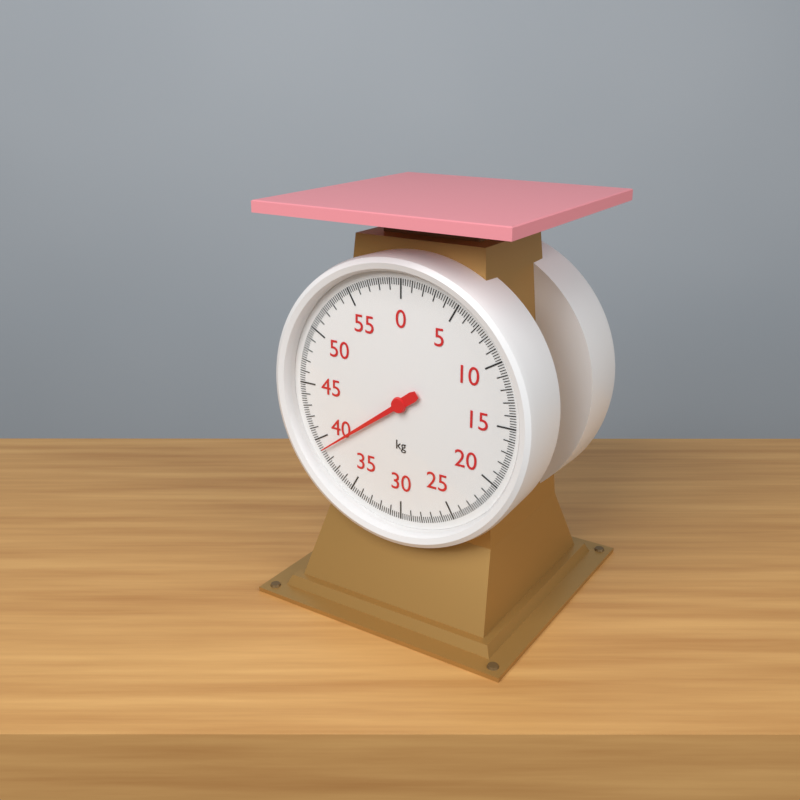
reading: 39.0 kg
